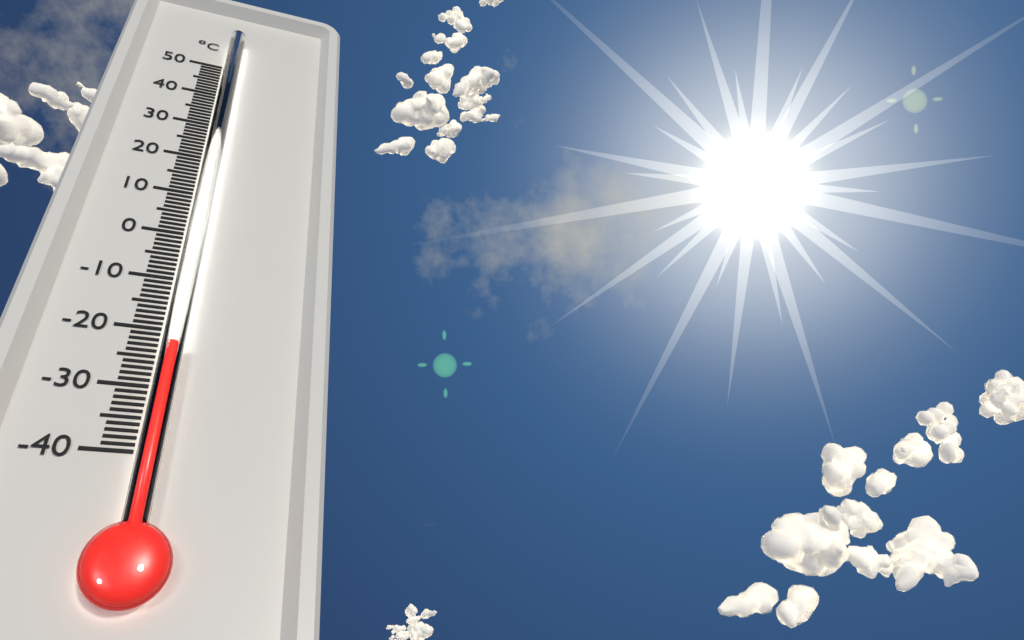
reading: -24 °C
